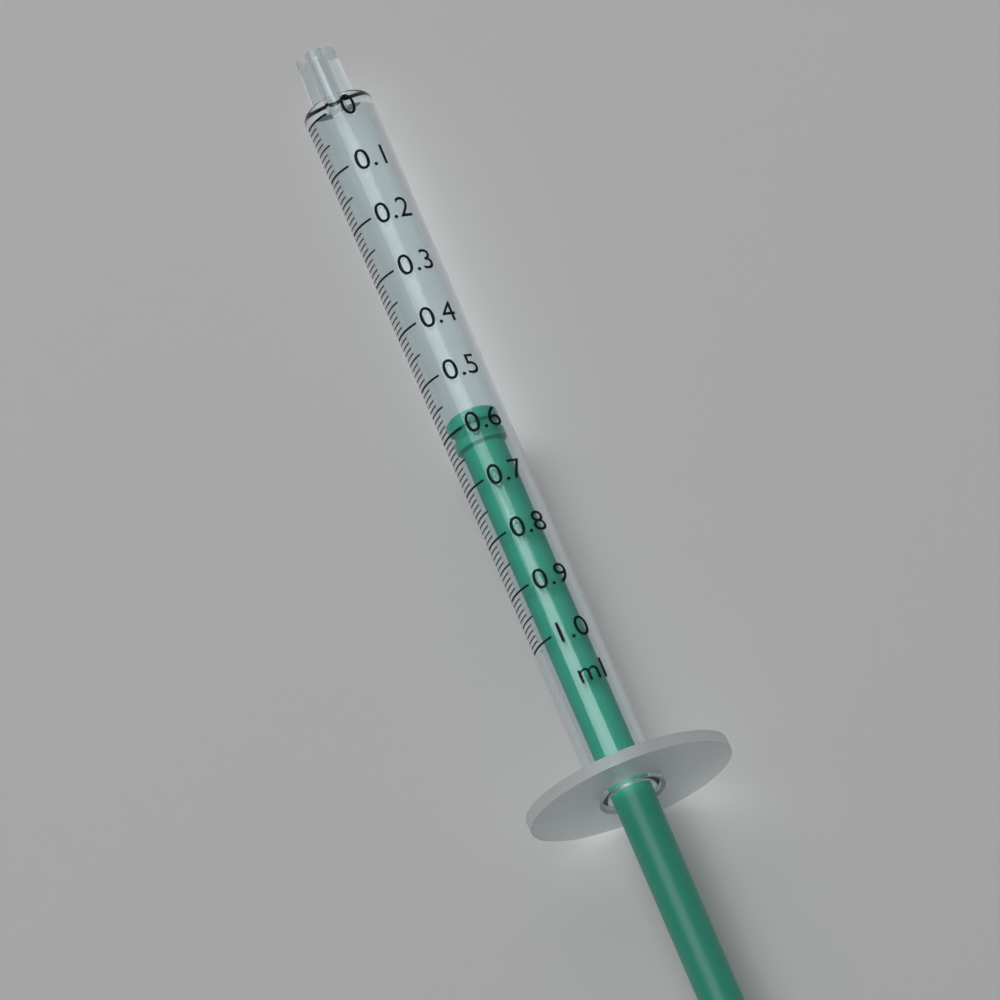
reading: 0.57 ml
